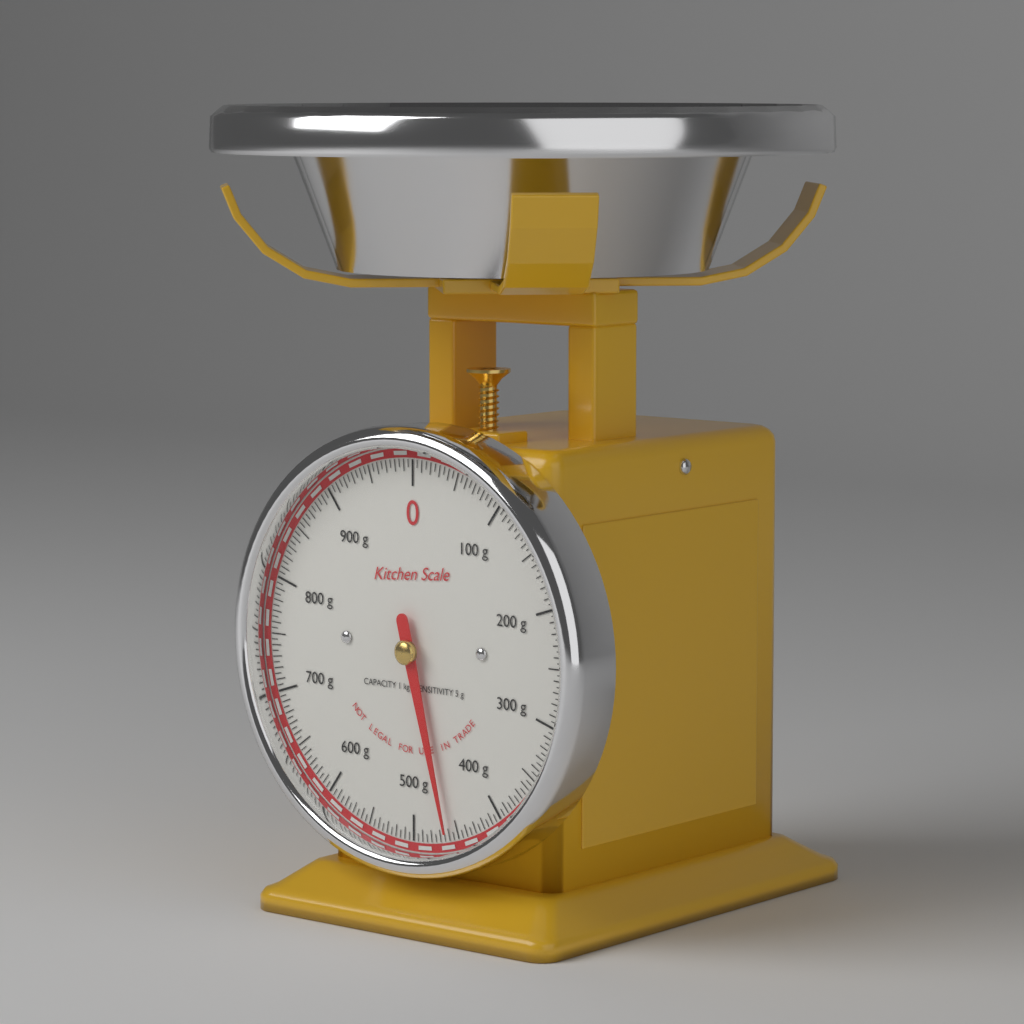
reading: 460 g
